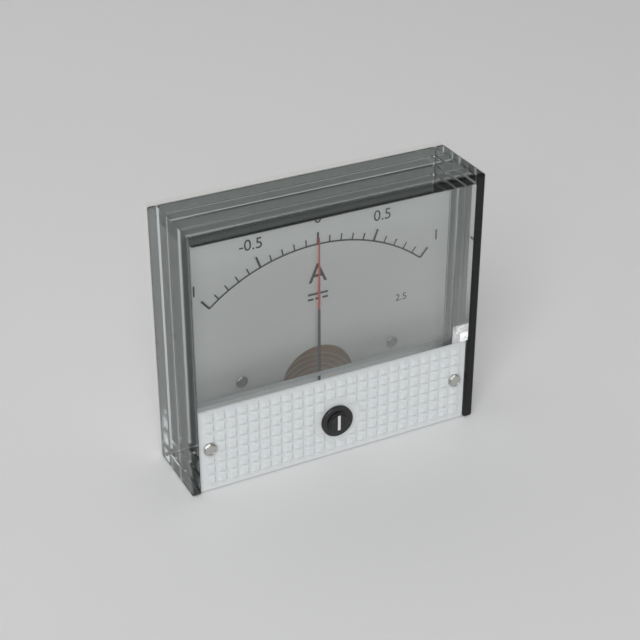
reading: 0.0 A
